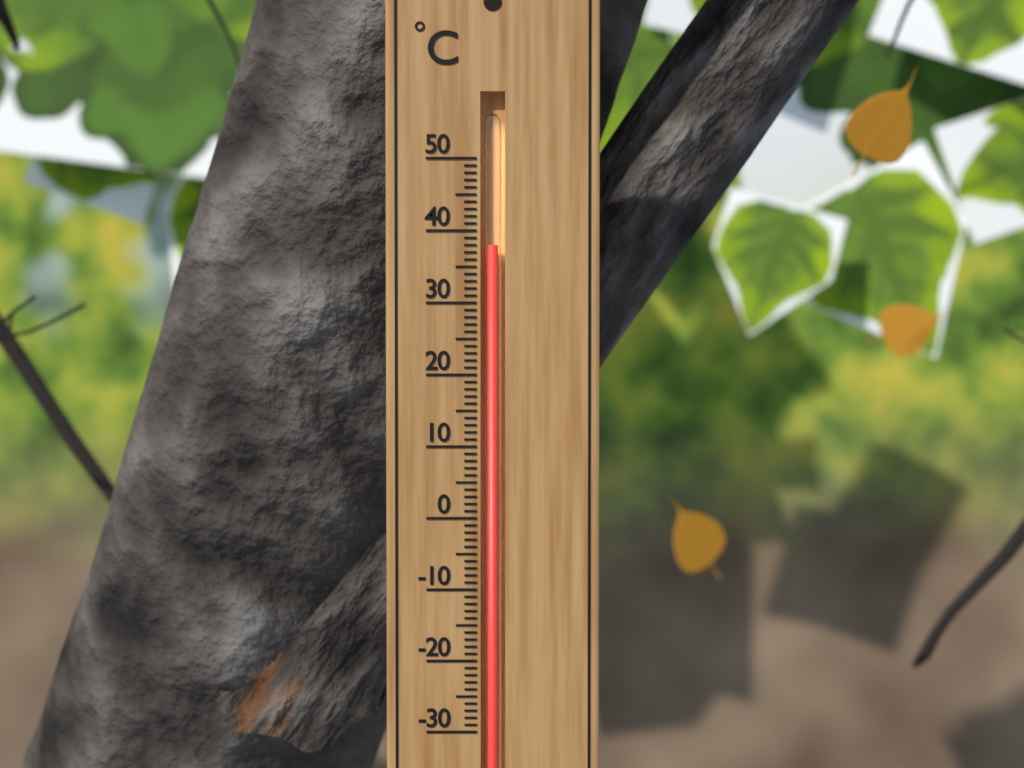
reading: 38 °C
